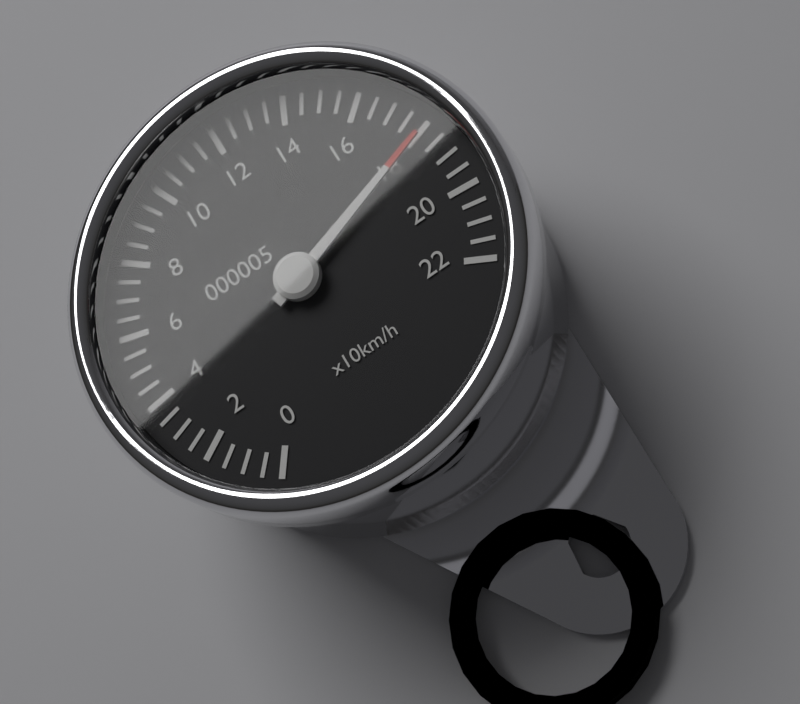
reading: 180 km/h
